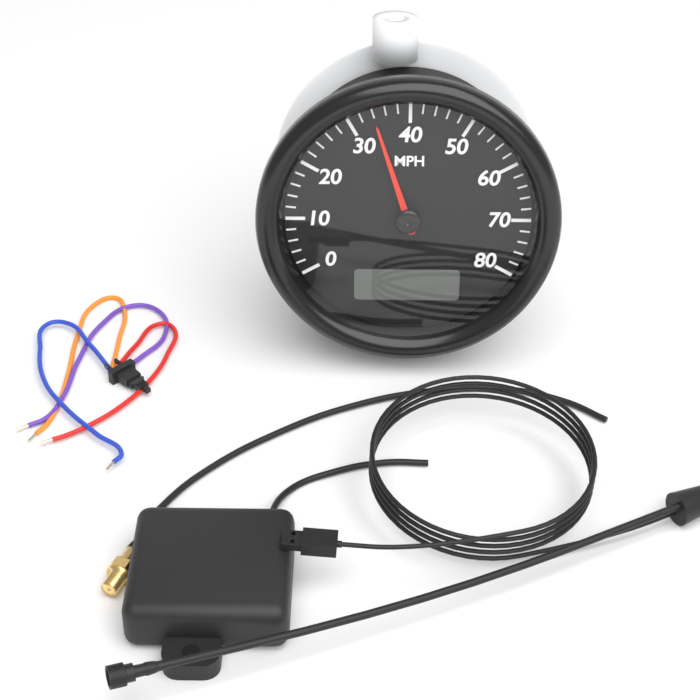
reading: 34 MPH
